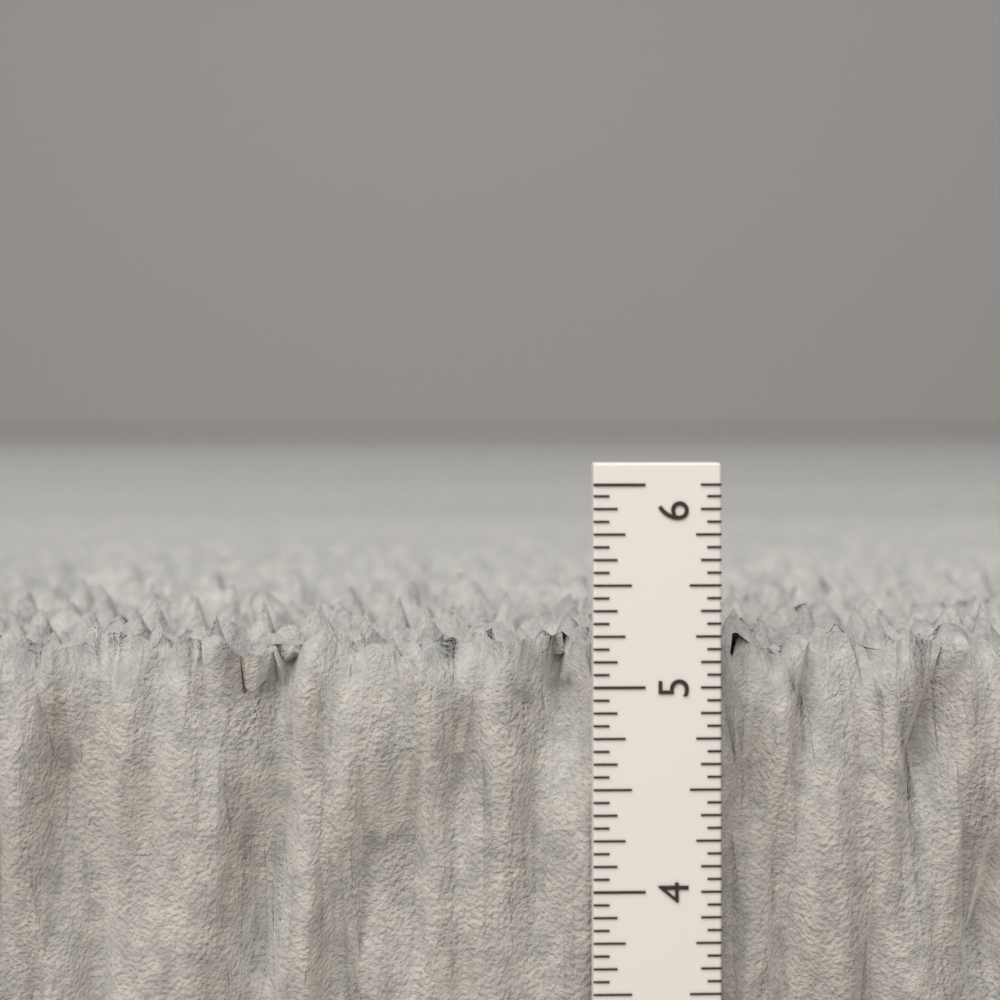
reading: 5.3125 in
